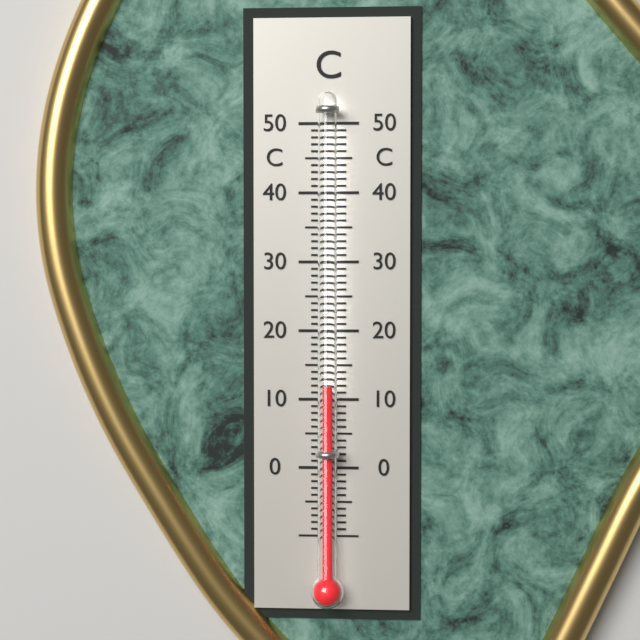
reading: 12 °C
